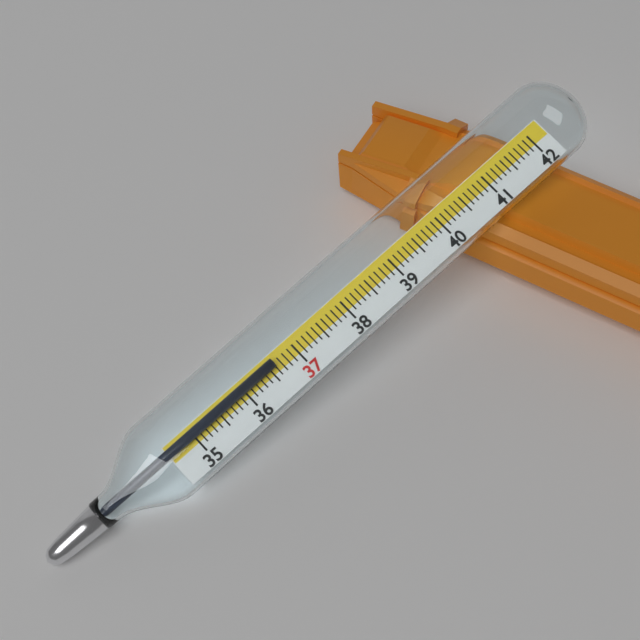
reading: 36.6 (no unit)
